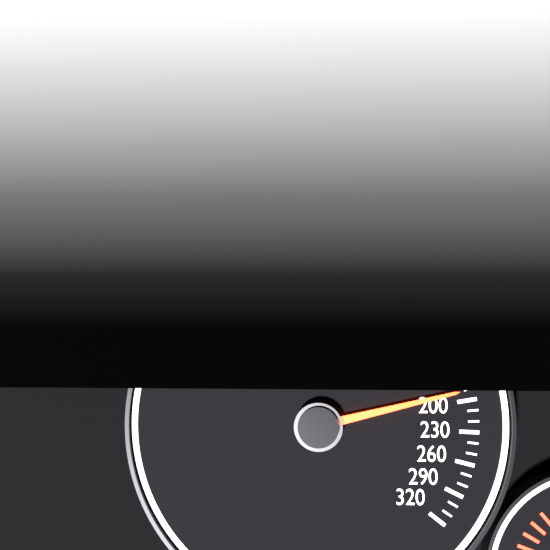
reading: 190 km/h
